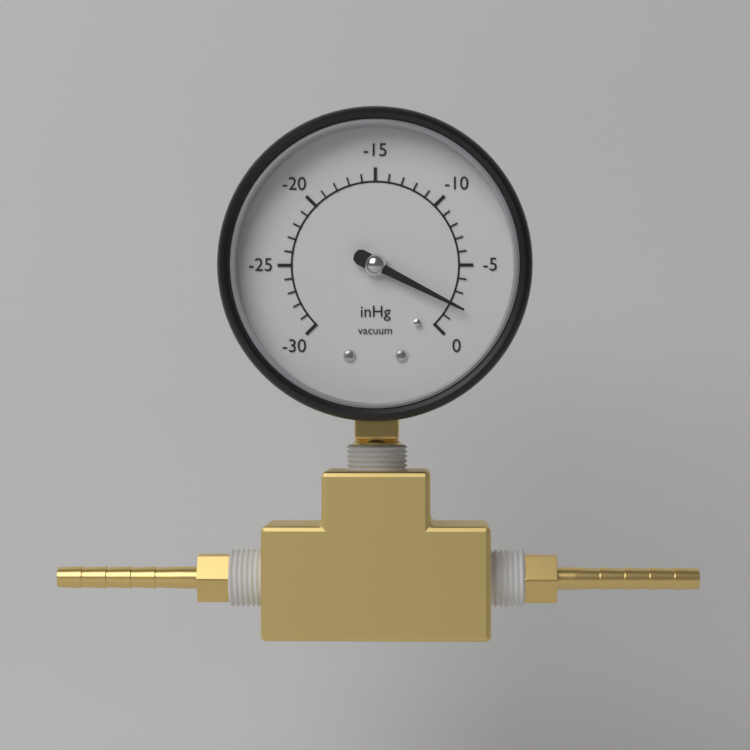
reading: -2 inHg
